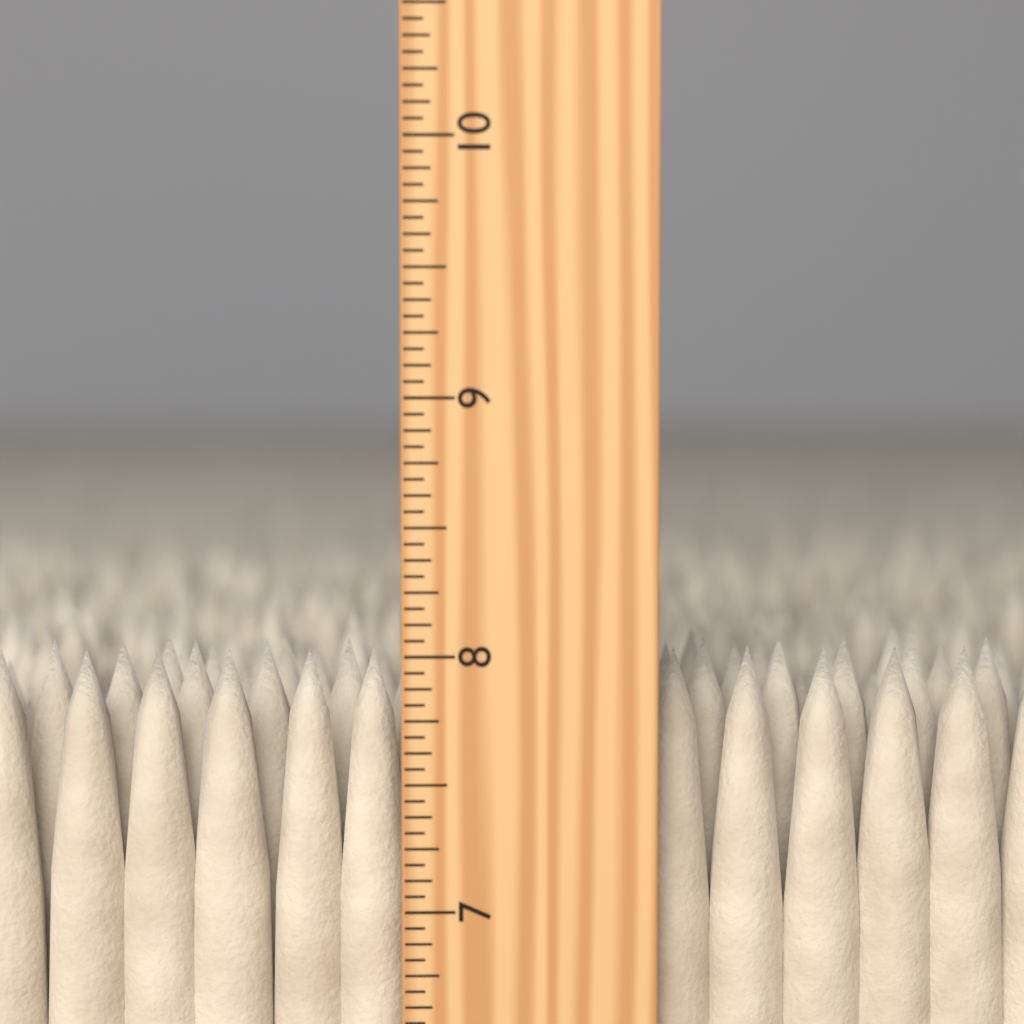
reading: 8.0000 inch
